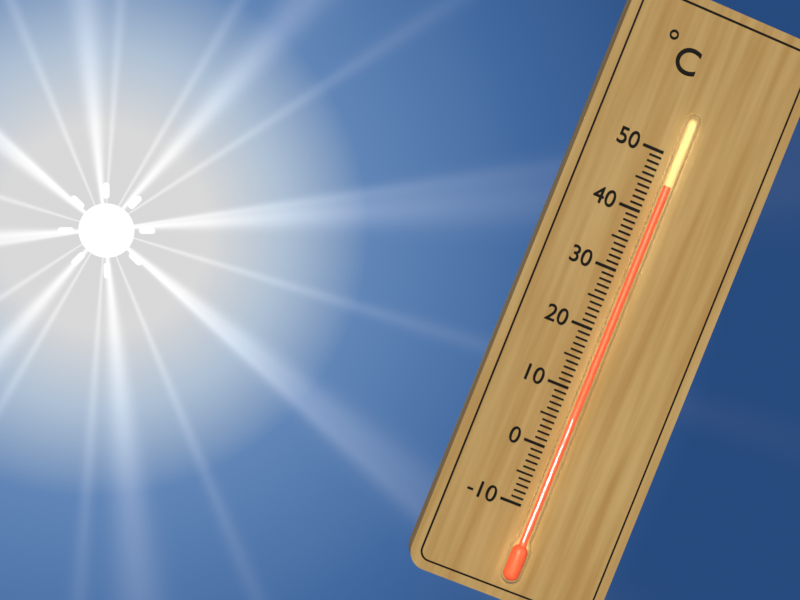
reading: 45 °C
